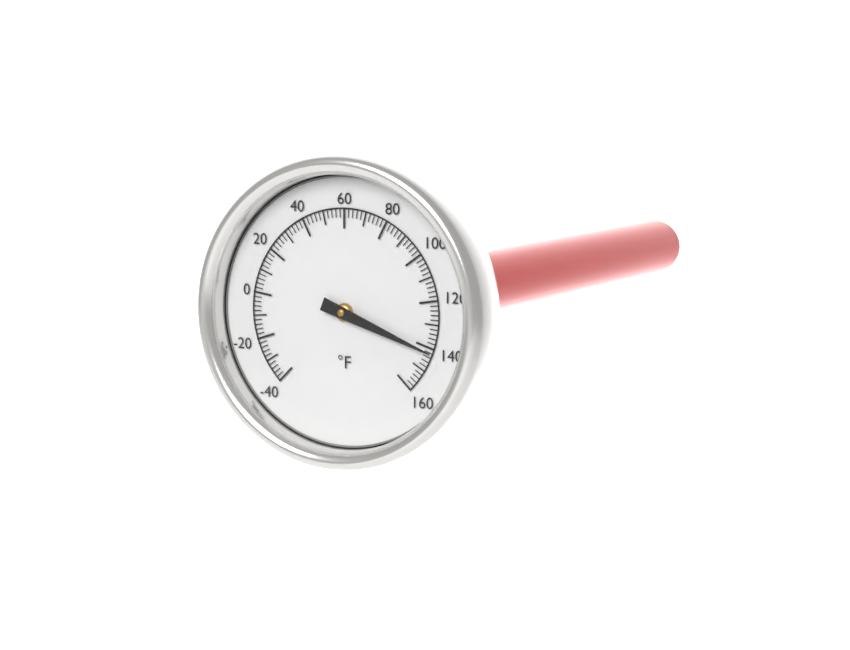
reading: 142 °F
